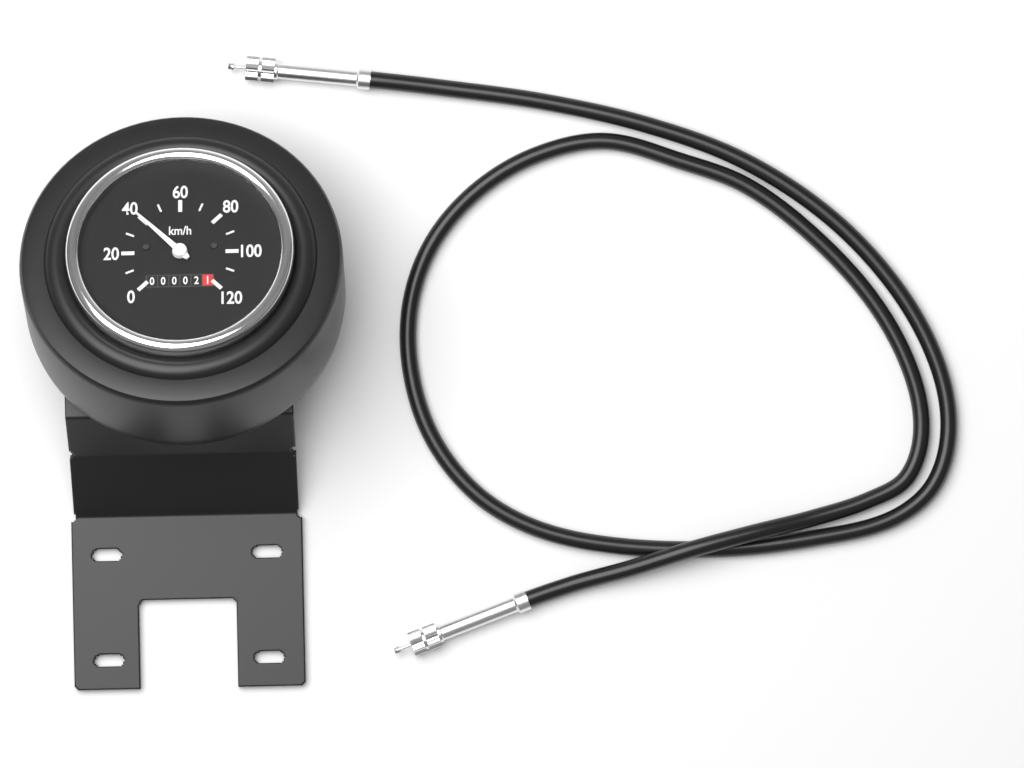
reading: 40 km/h
